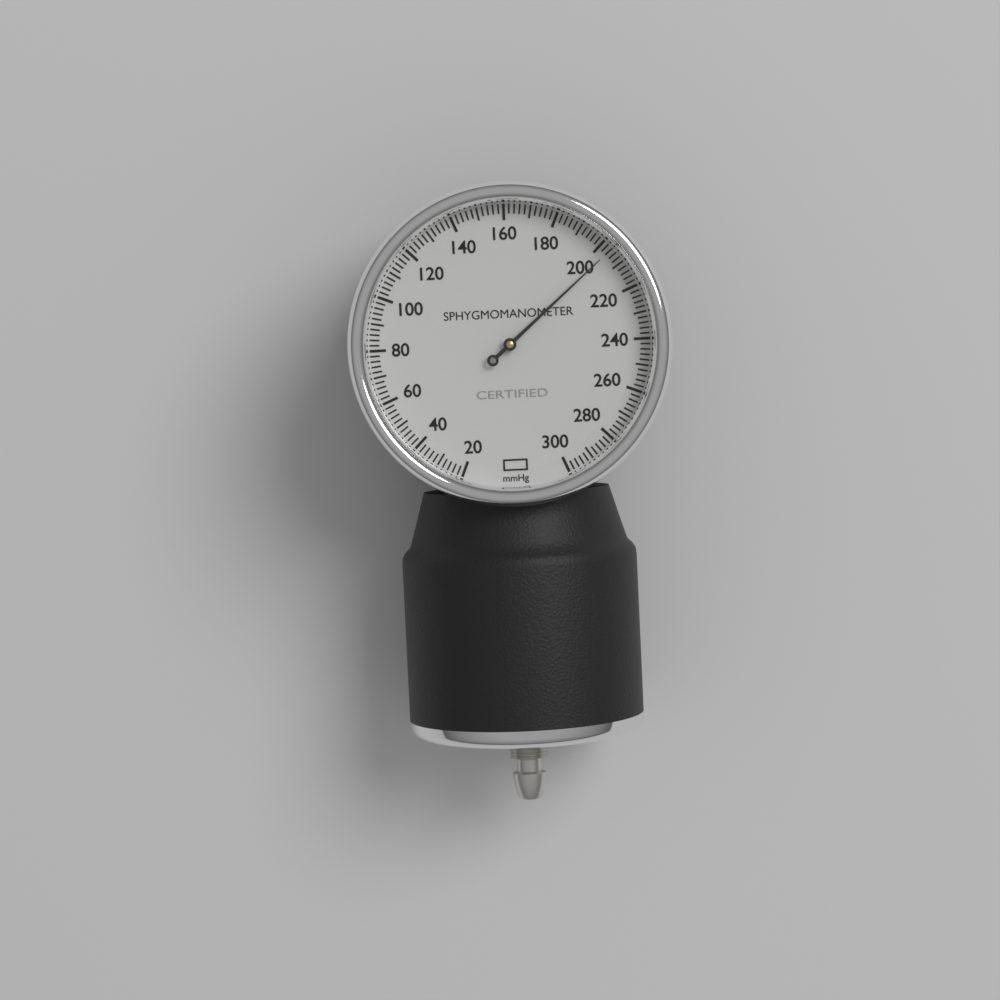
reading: 204 mmHg
